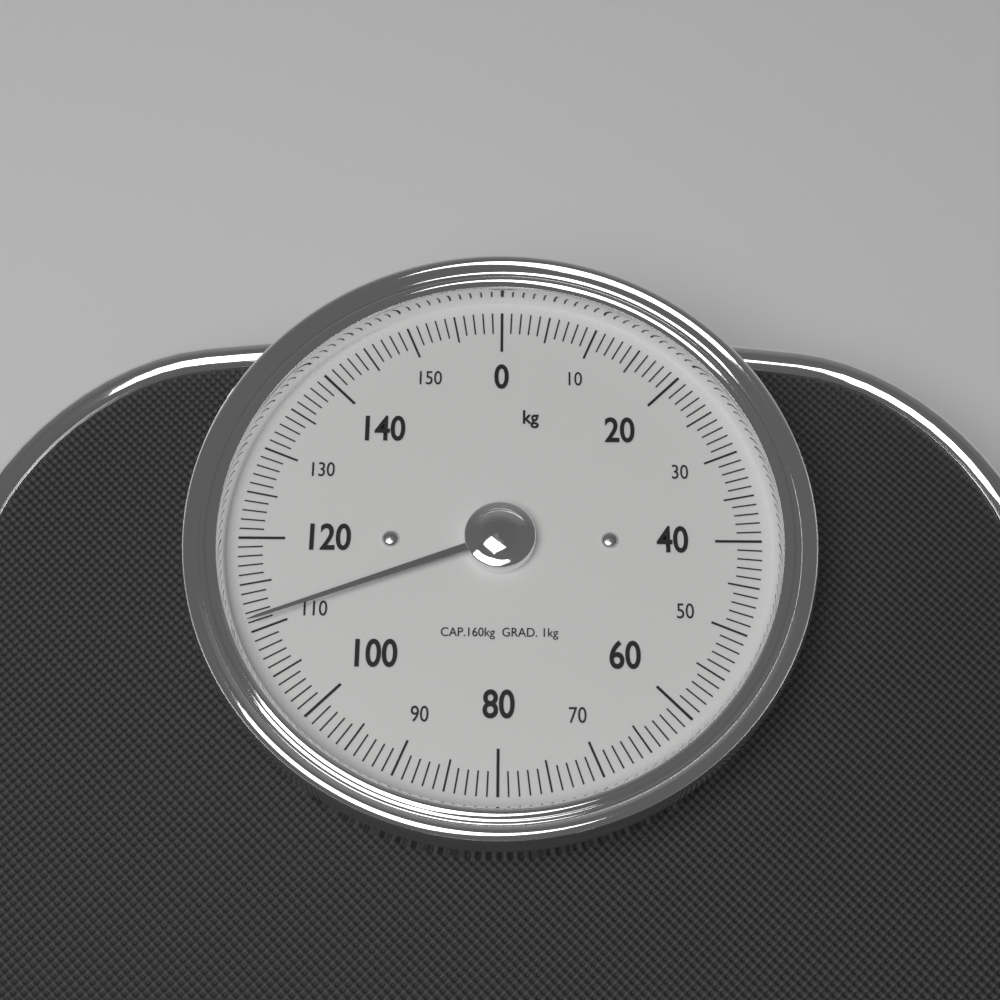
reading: 111 kg
